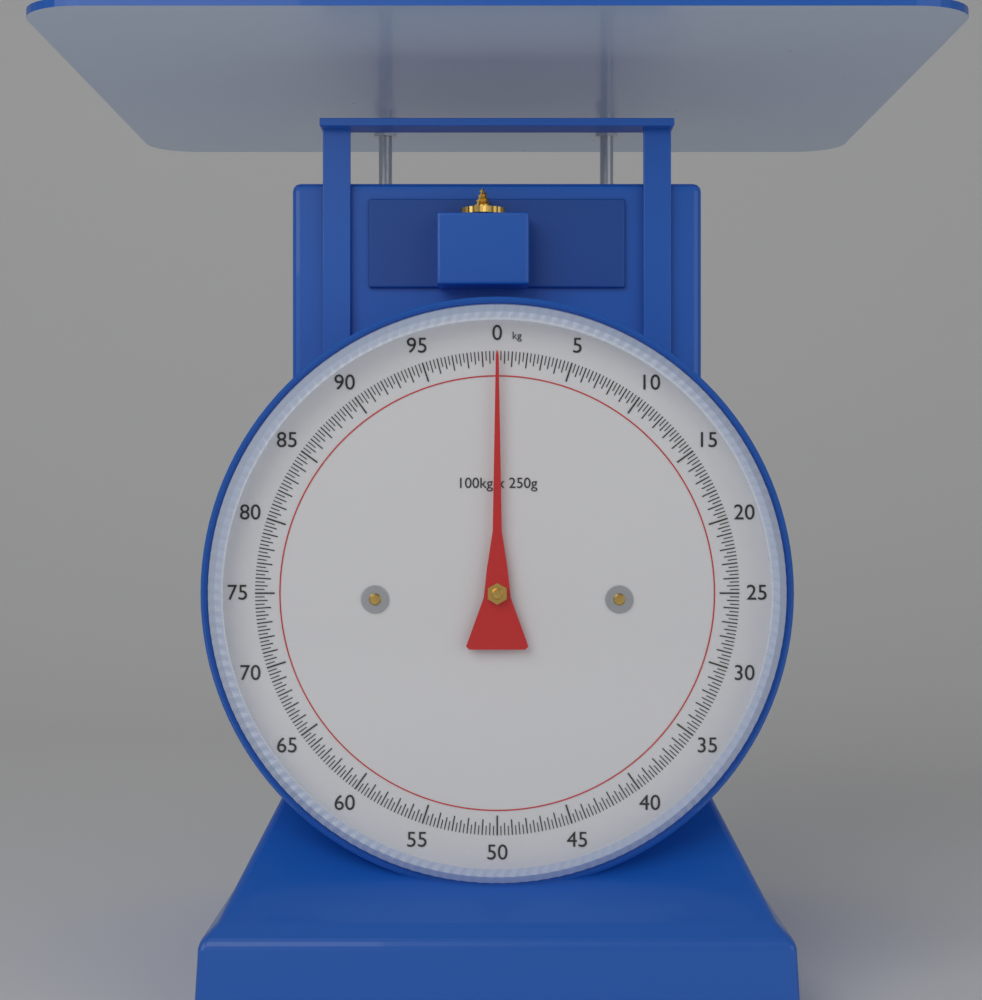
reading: 0.00 kg
